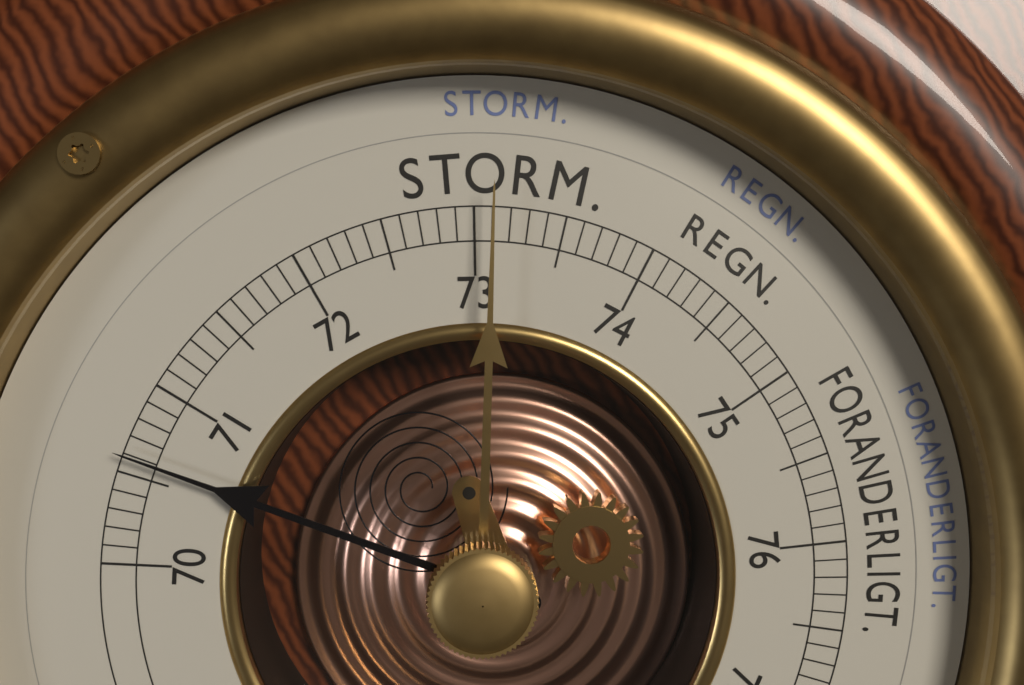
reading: 70.6 cm
